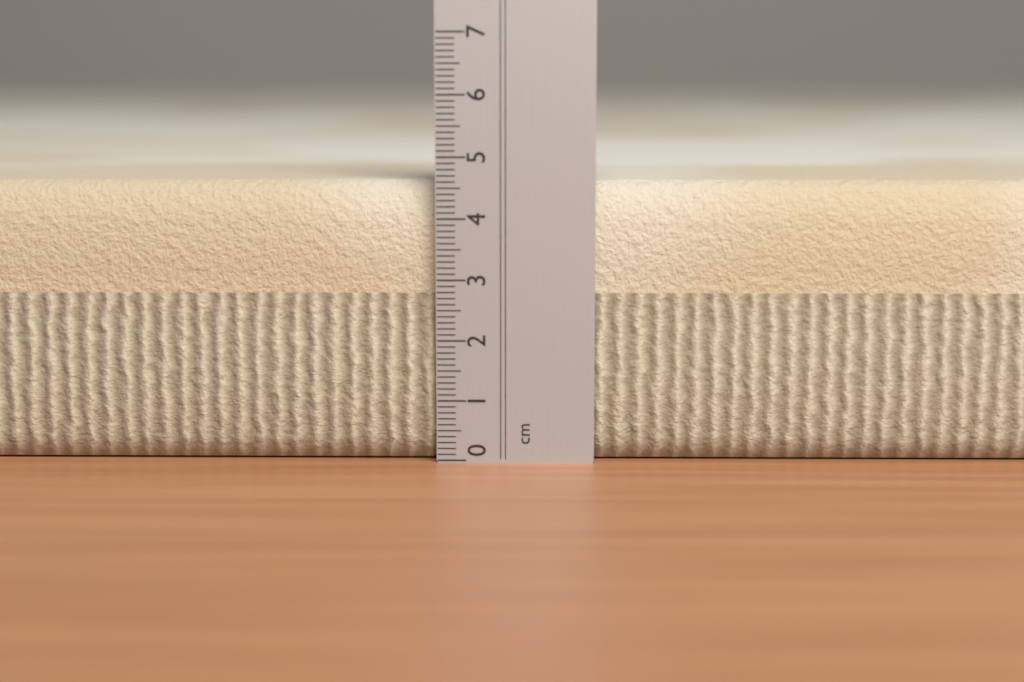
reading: 4.6 cm
